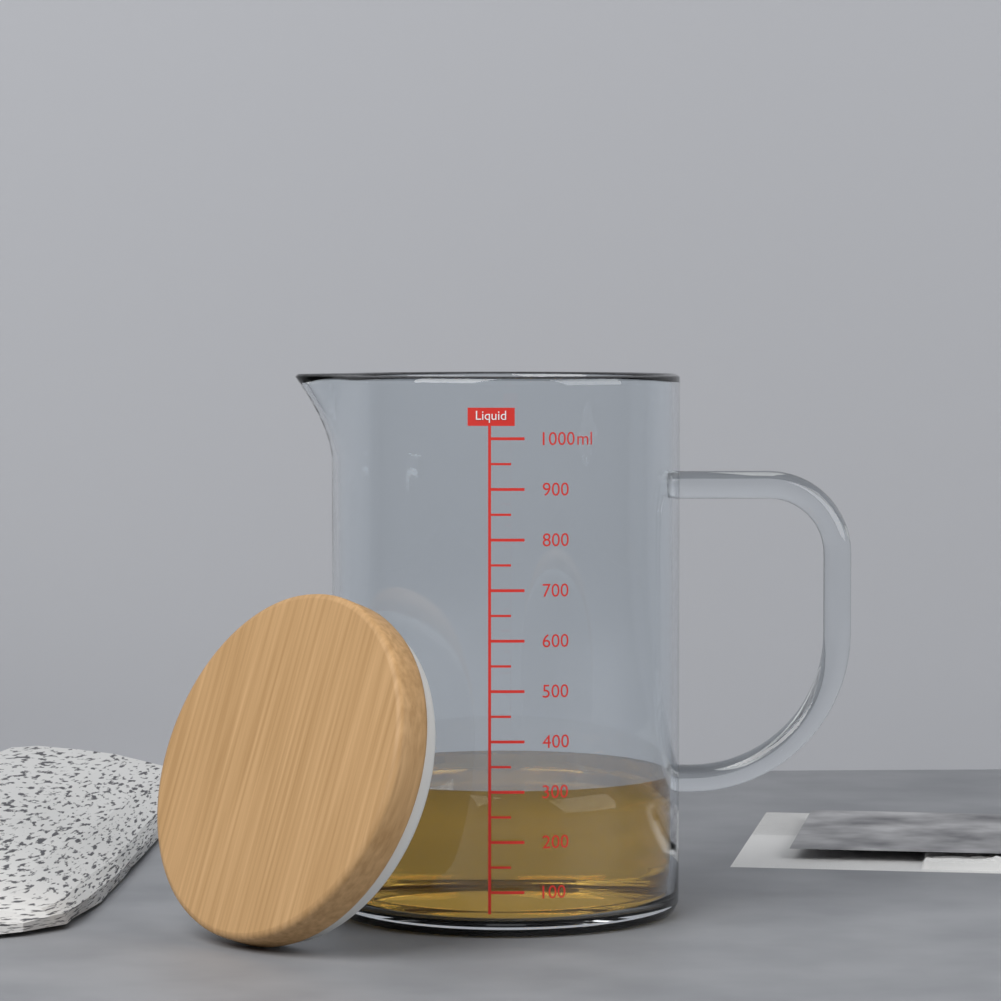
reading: 300 ml
